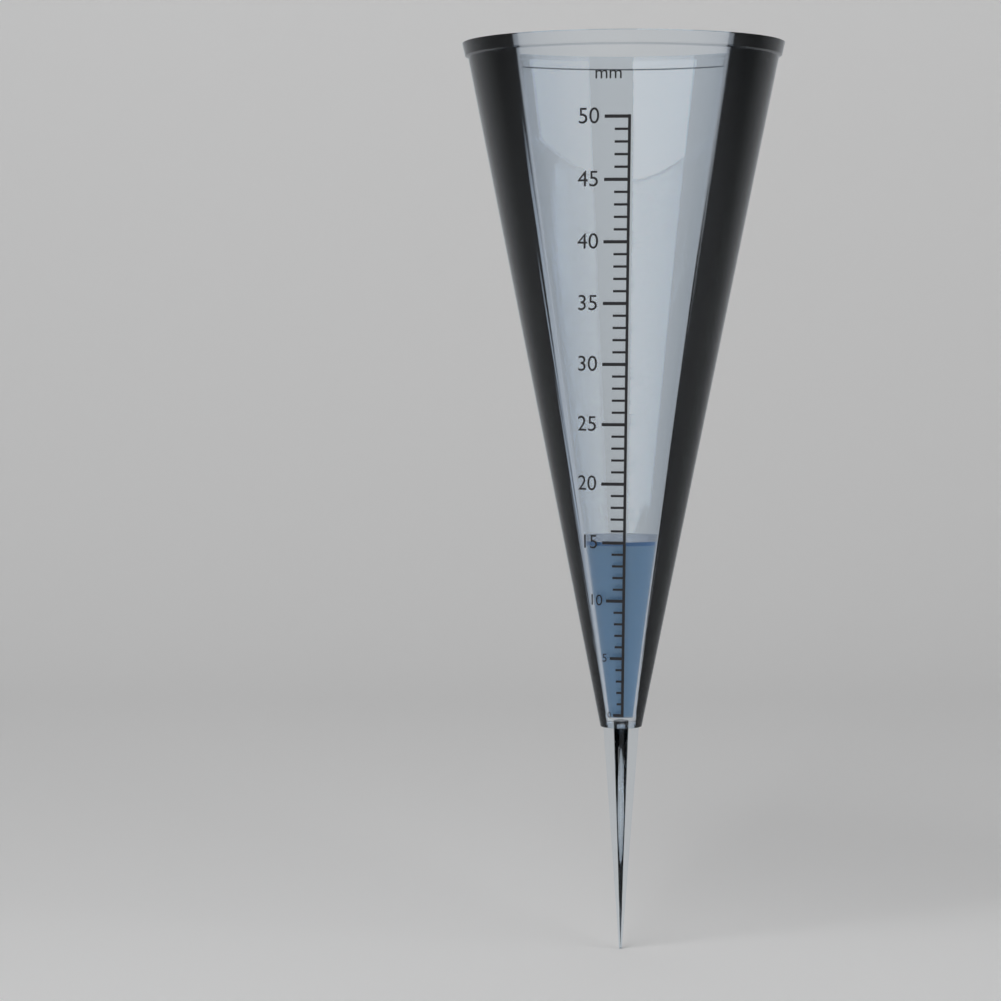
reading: 15 mm
